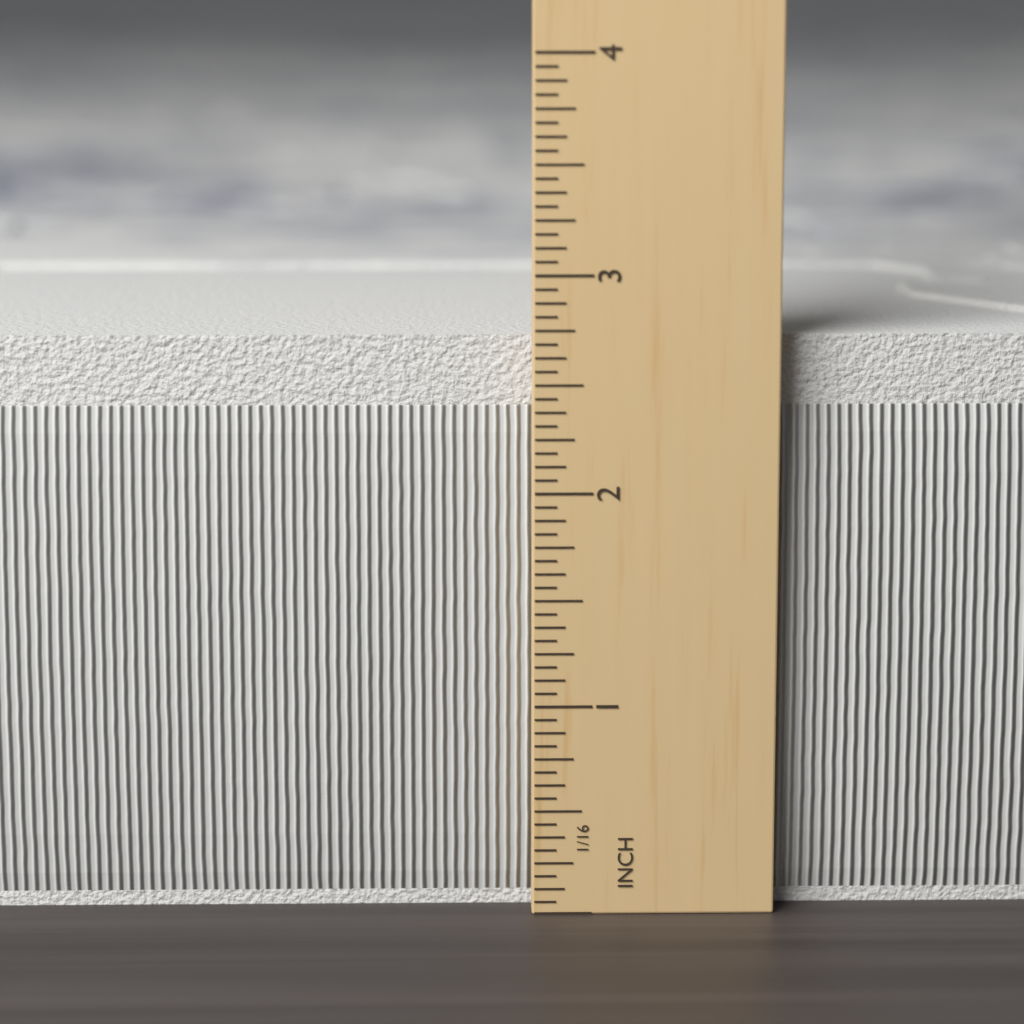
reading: 2.7500 in
